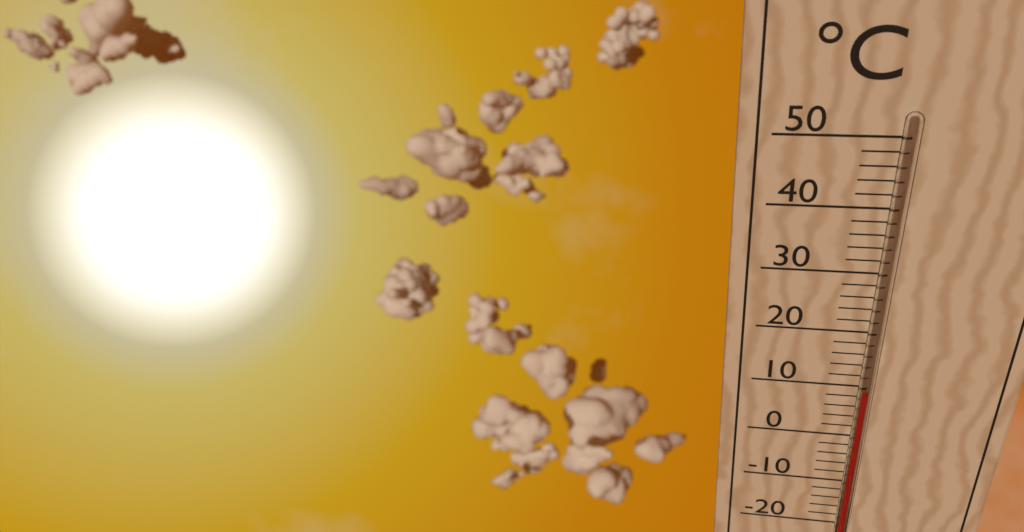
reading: 10 °C
